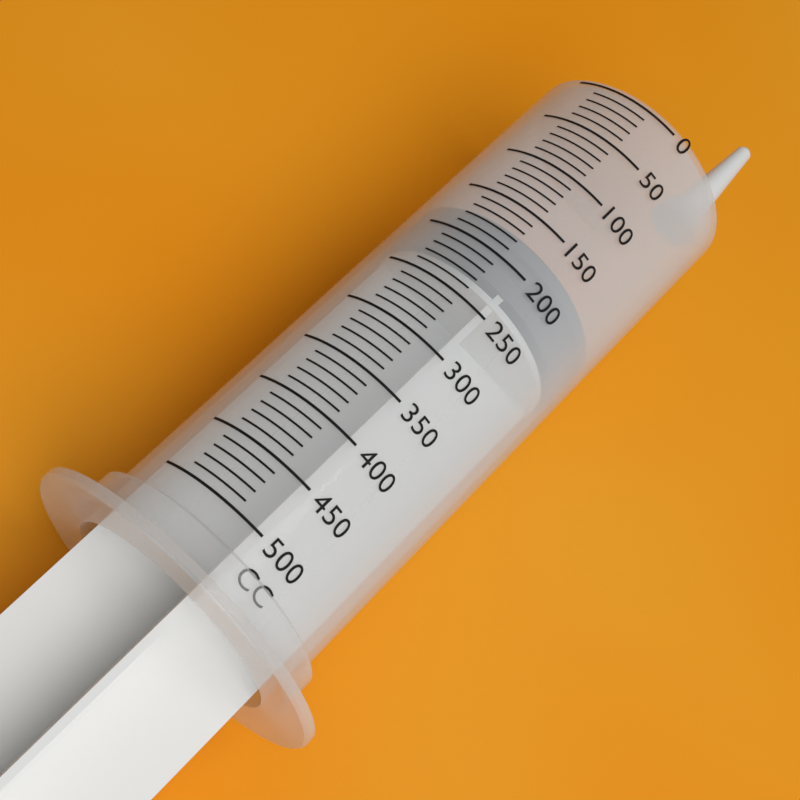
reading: 170 cc
